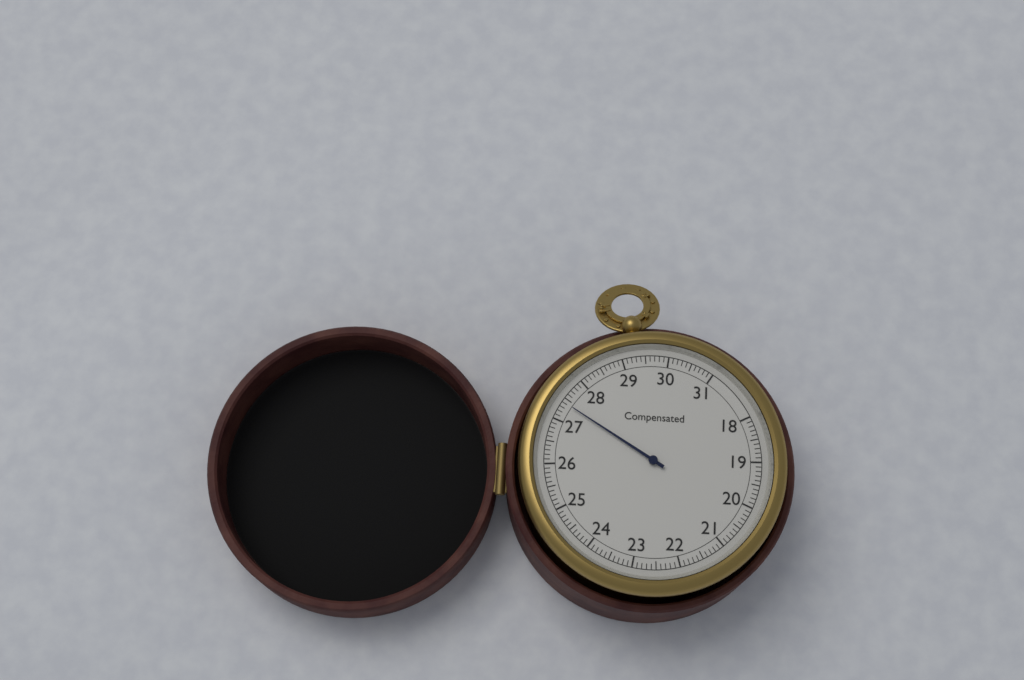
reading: 27.4 (no unit)
